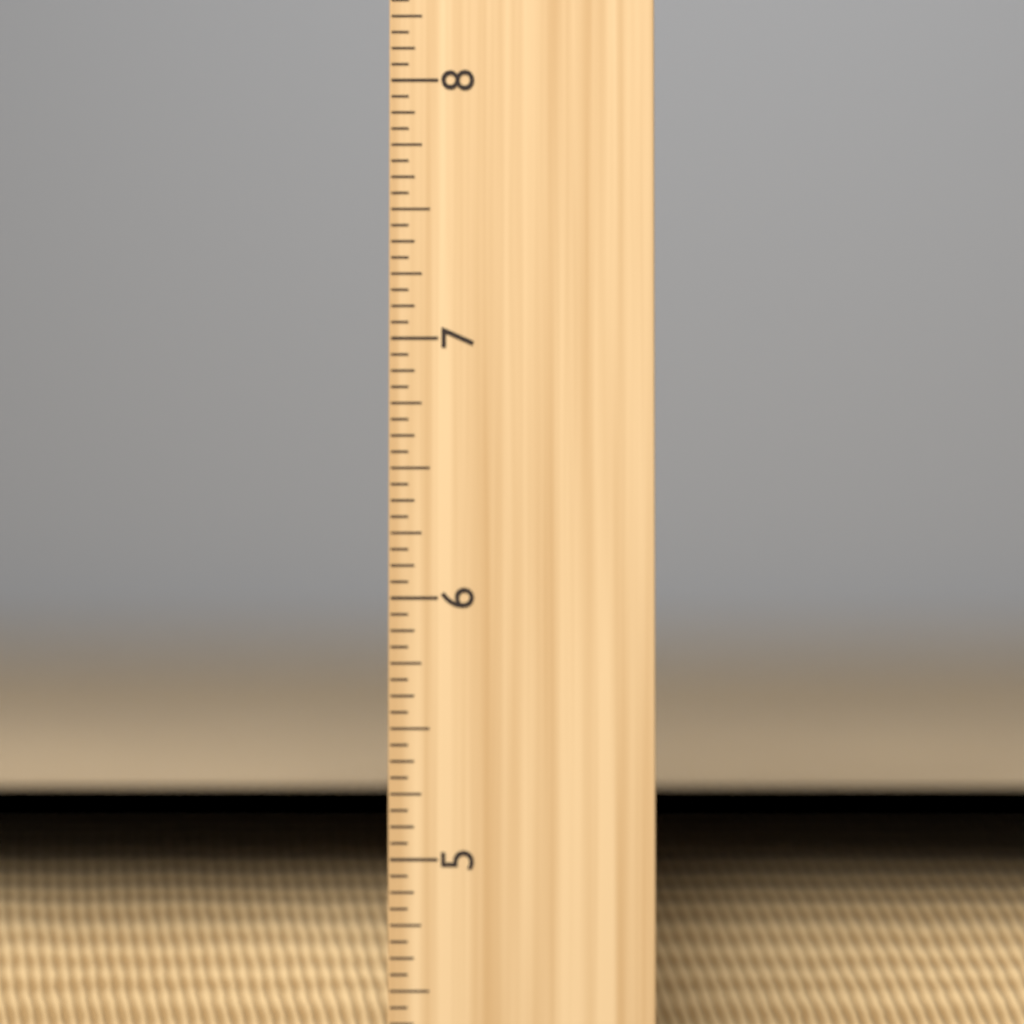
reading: 5.1250 in
